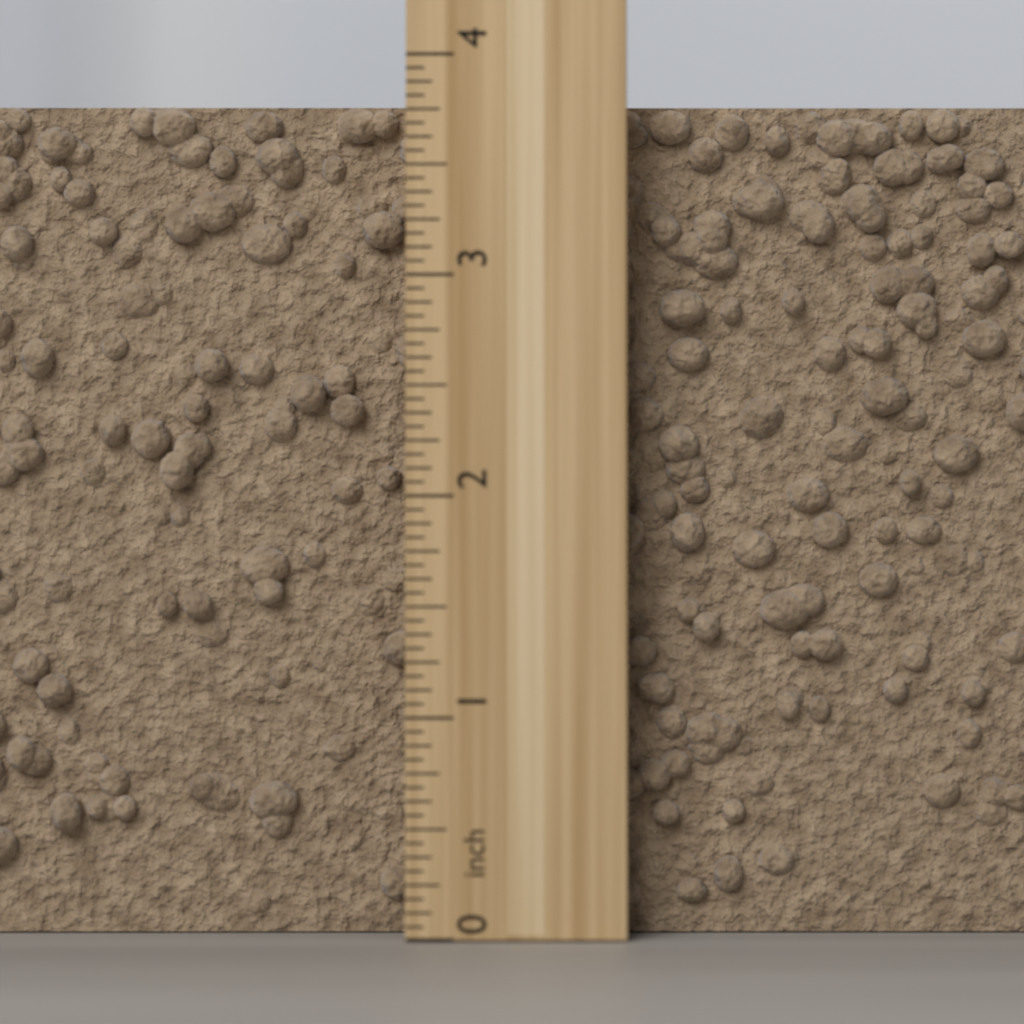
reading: 3.8125 inch
